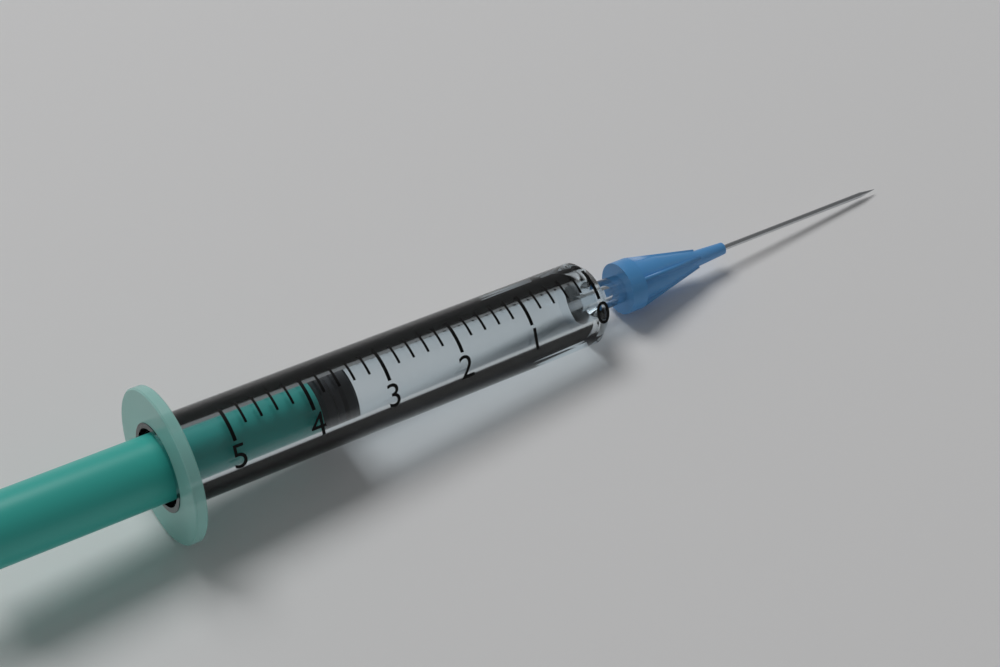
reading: 3.4 (no unit)
